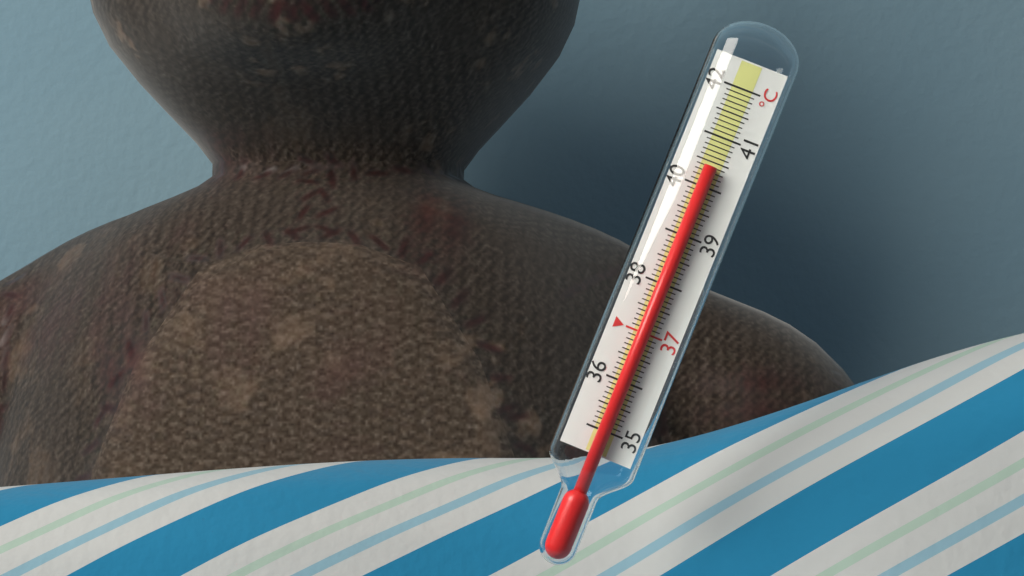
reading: 40.4 °C
